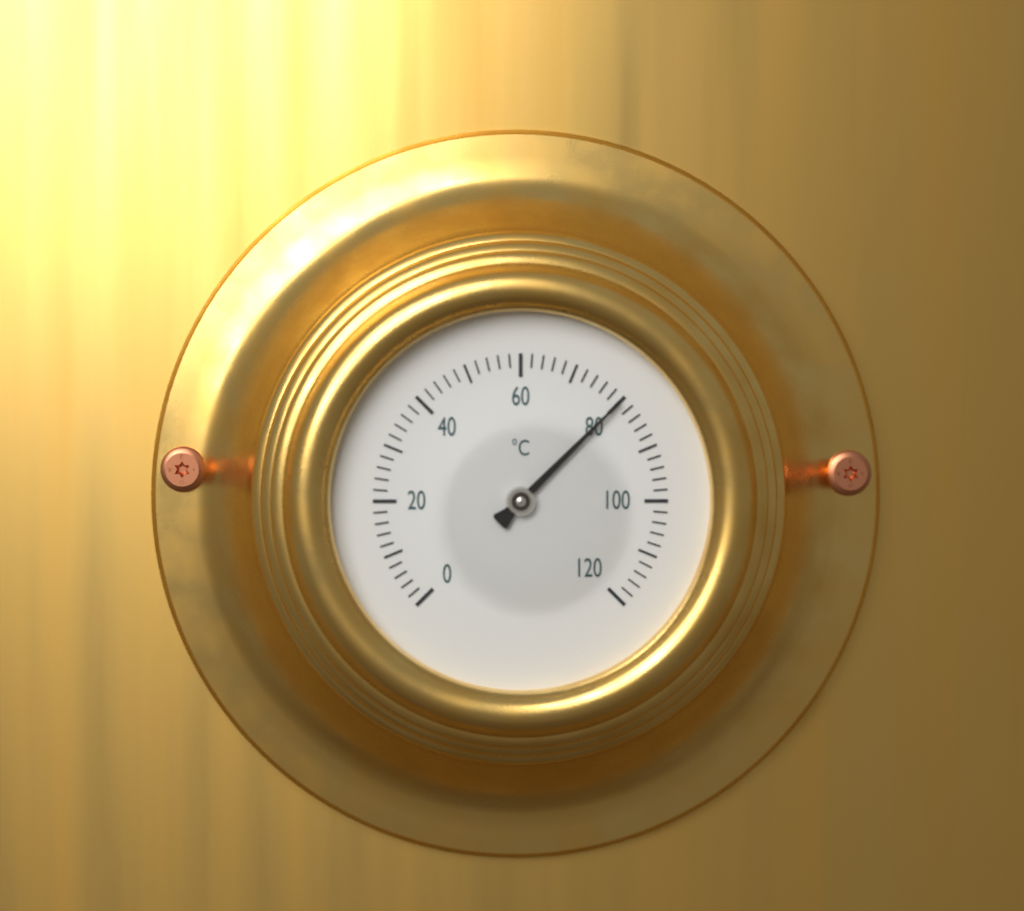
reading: 80 °C
